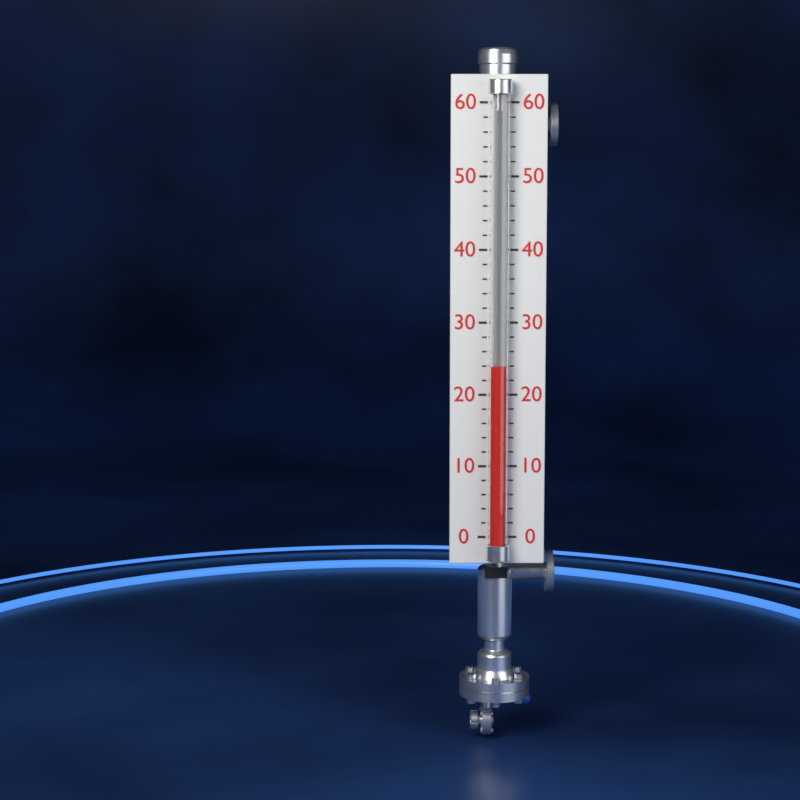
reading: 24 (no unit)
